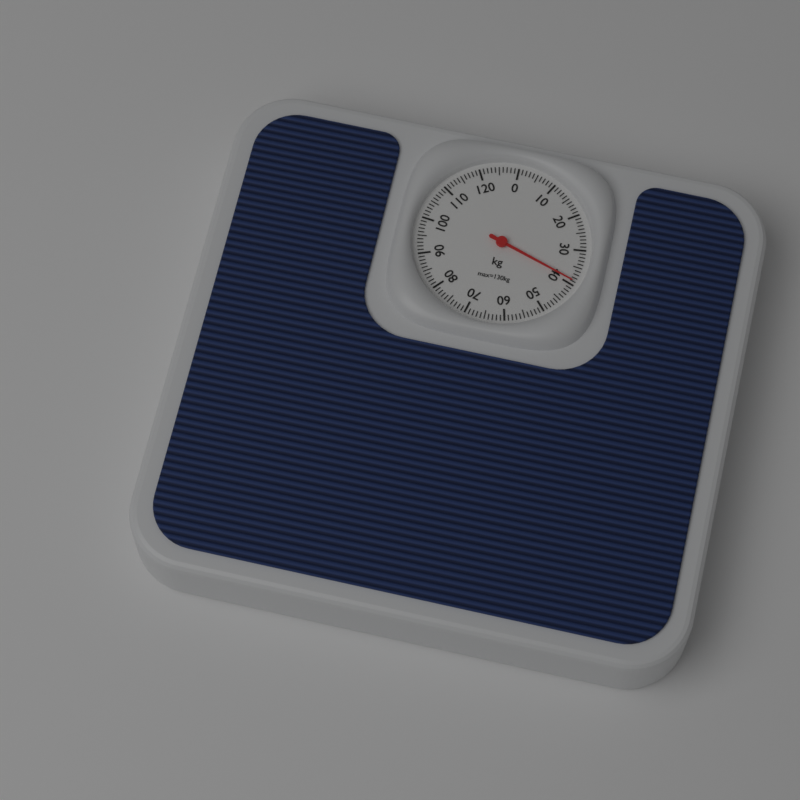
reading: 39 kg
